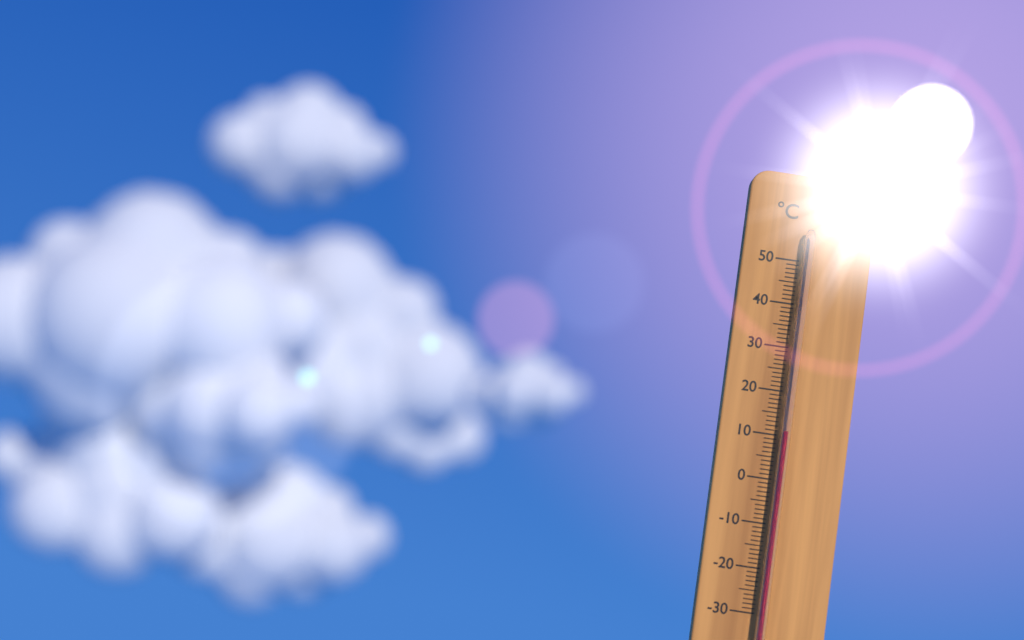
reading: 11 °C
